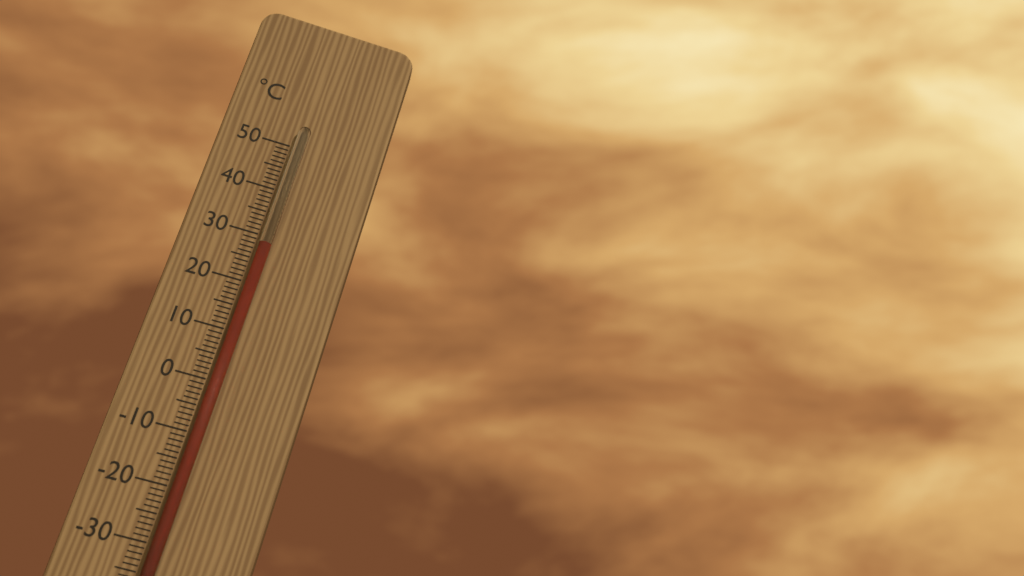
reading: 28 °C
